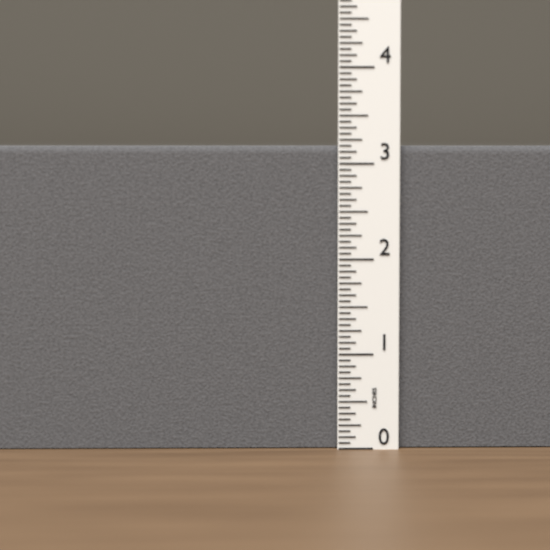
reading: 3.1875 in
